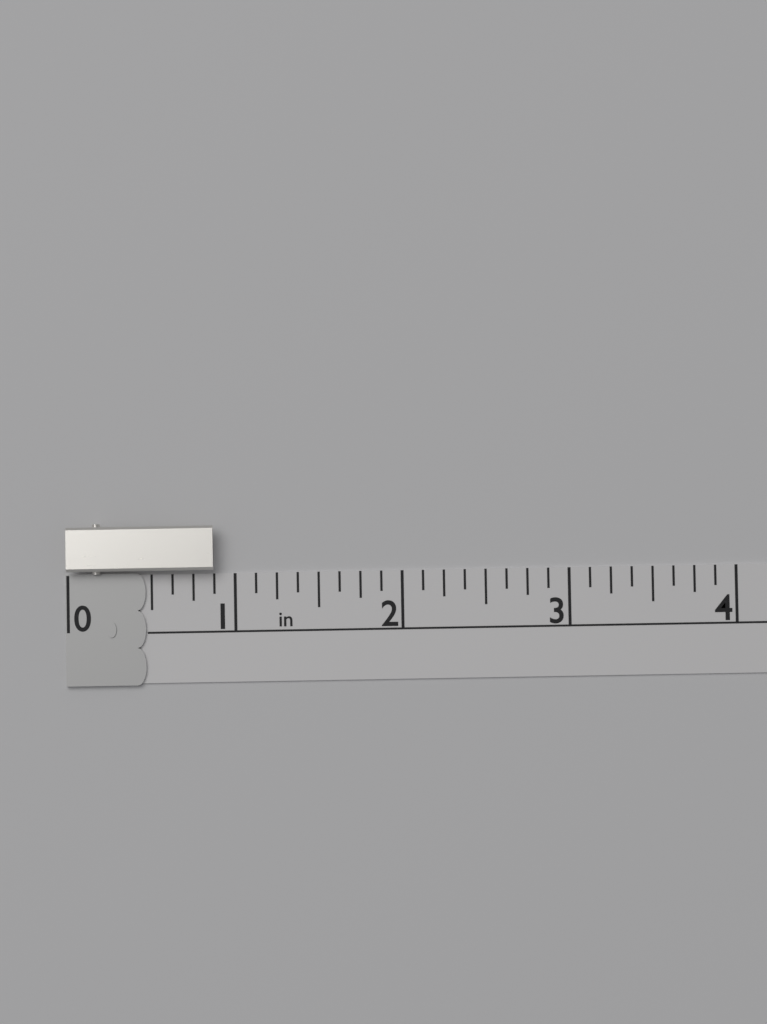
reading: 0.875 in
